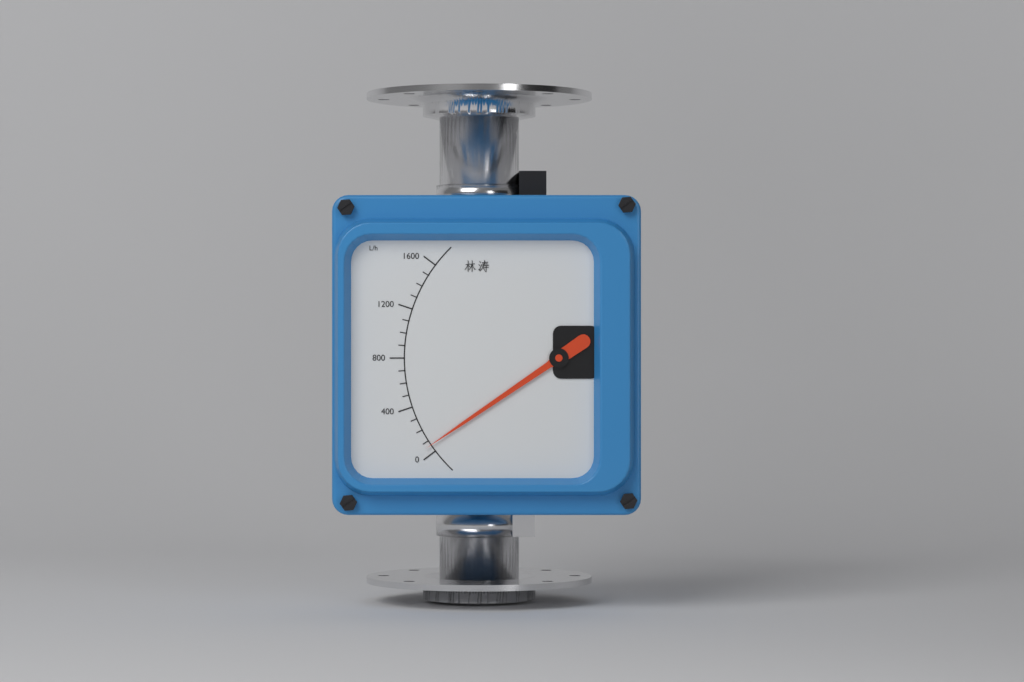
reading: 60 L/h
